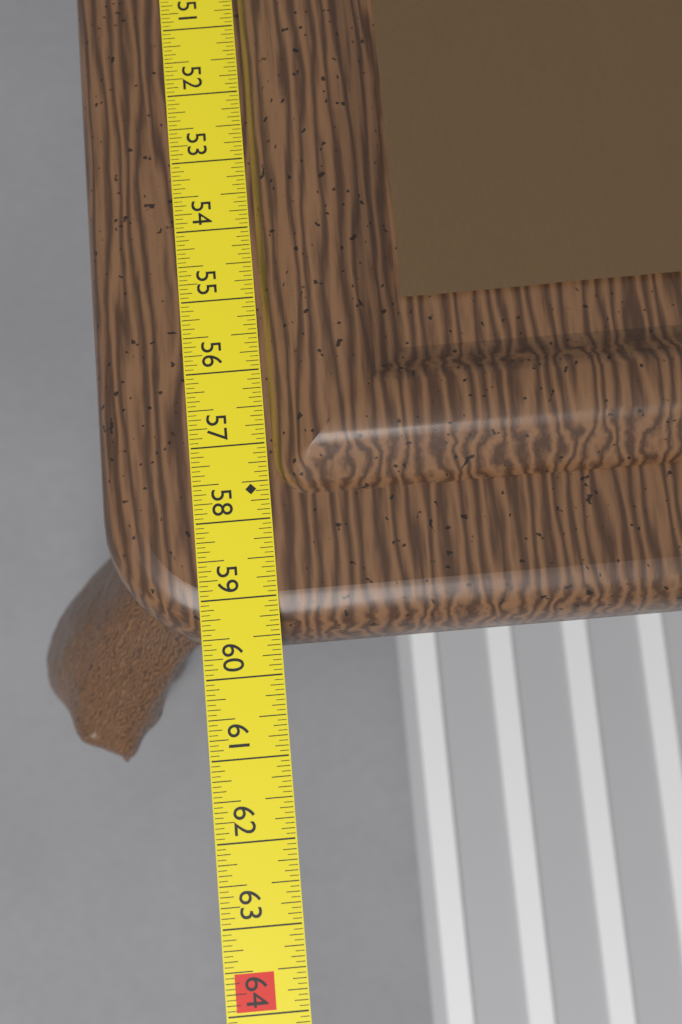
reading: 59.5000 in
